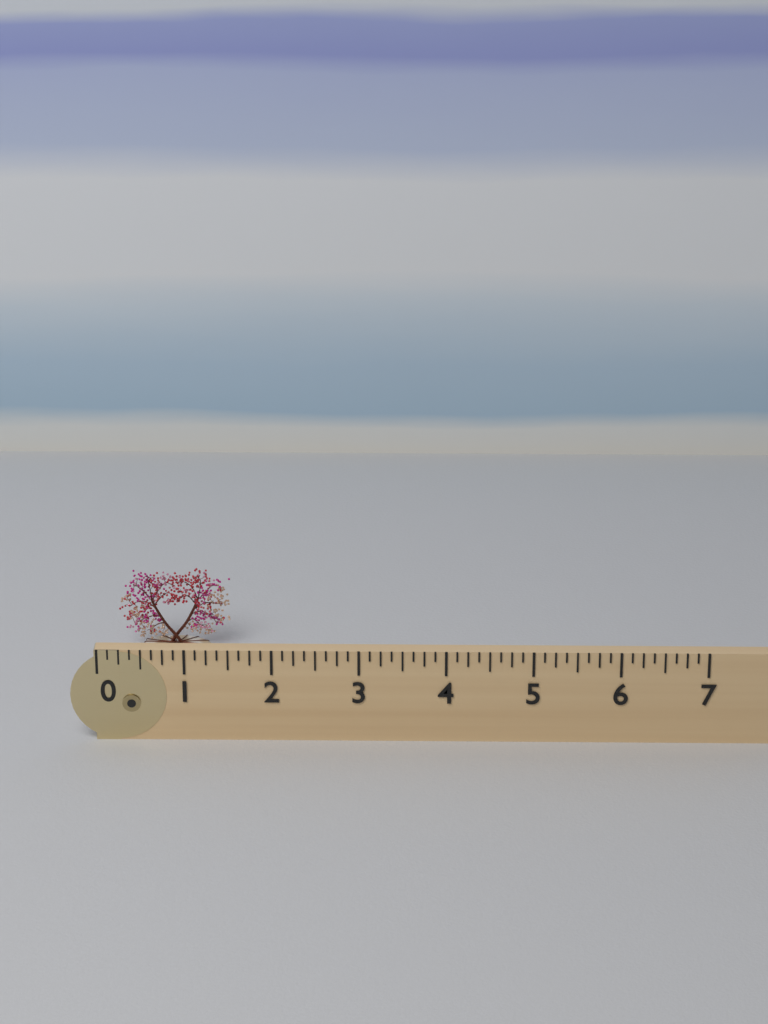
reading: 1.375 (no unit)
